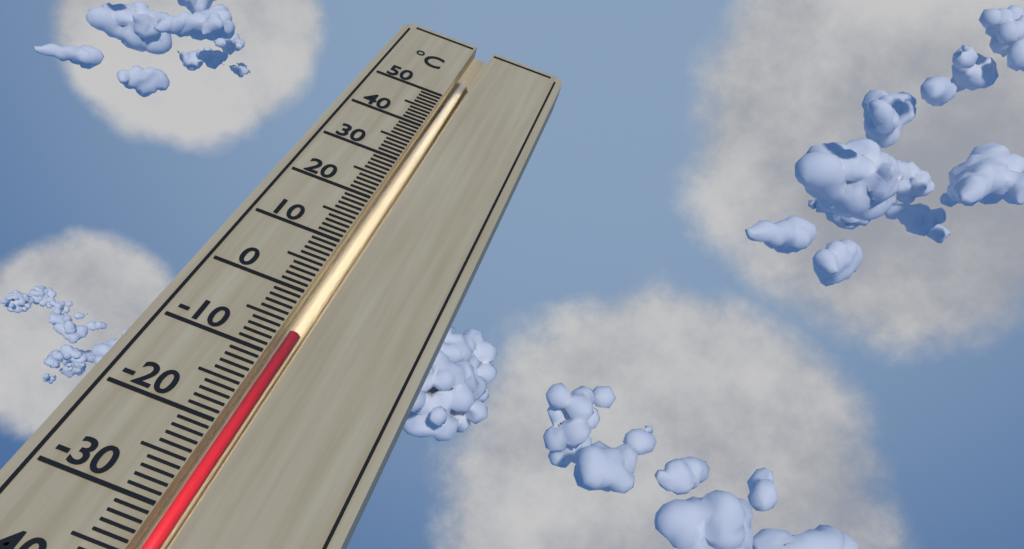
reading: -6 °C
